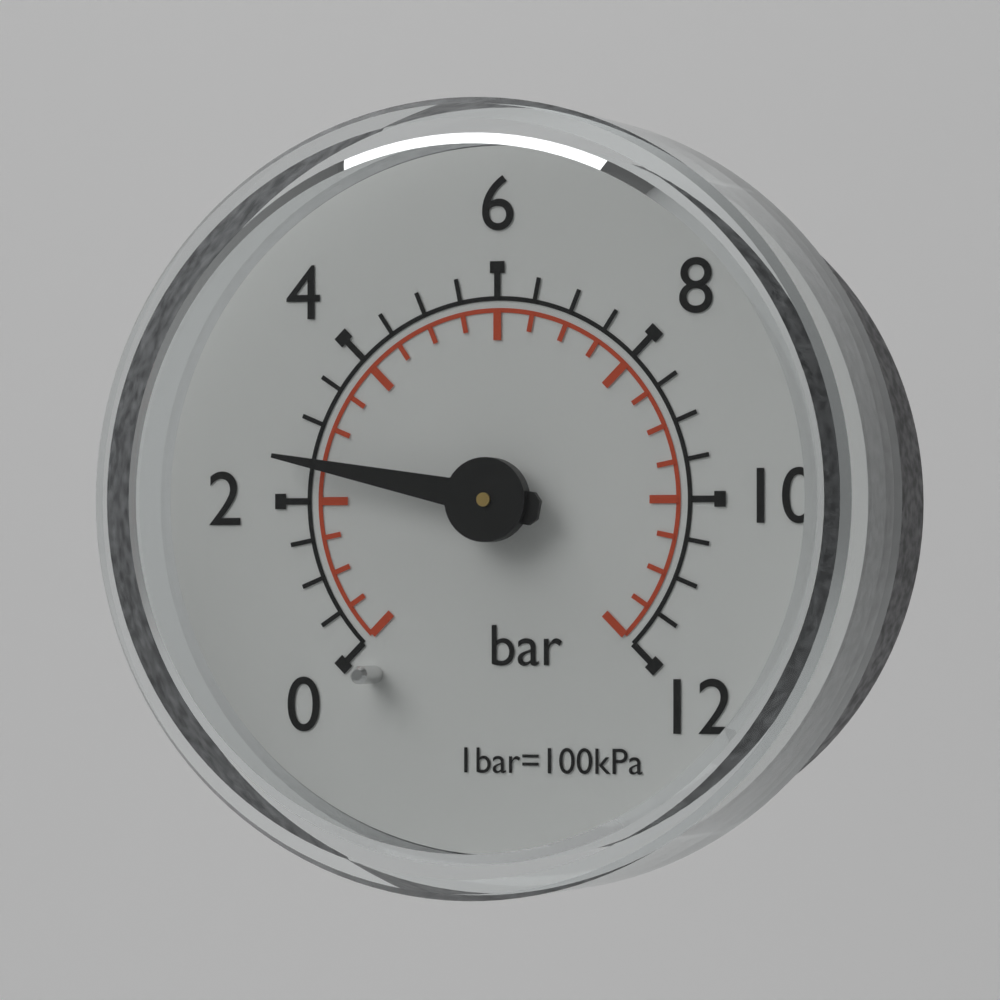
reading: 2.5 bar
